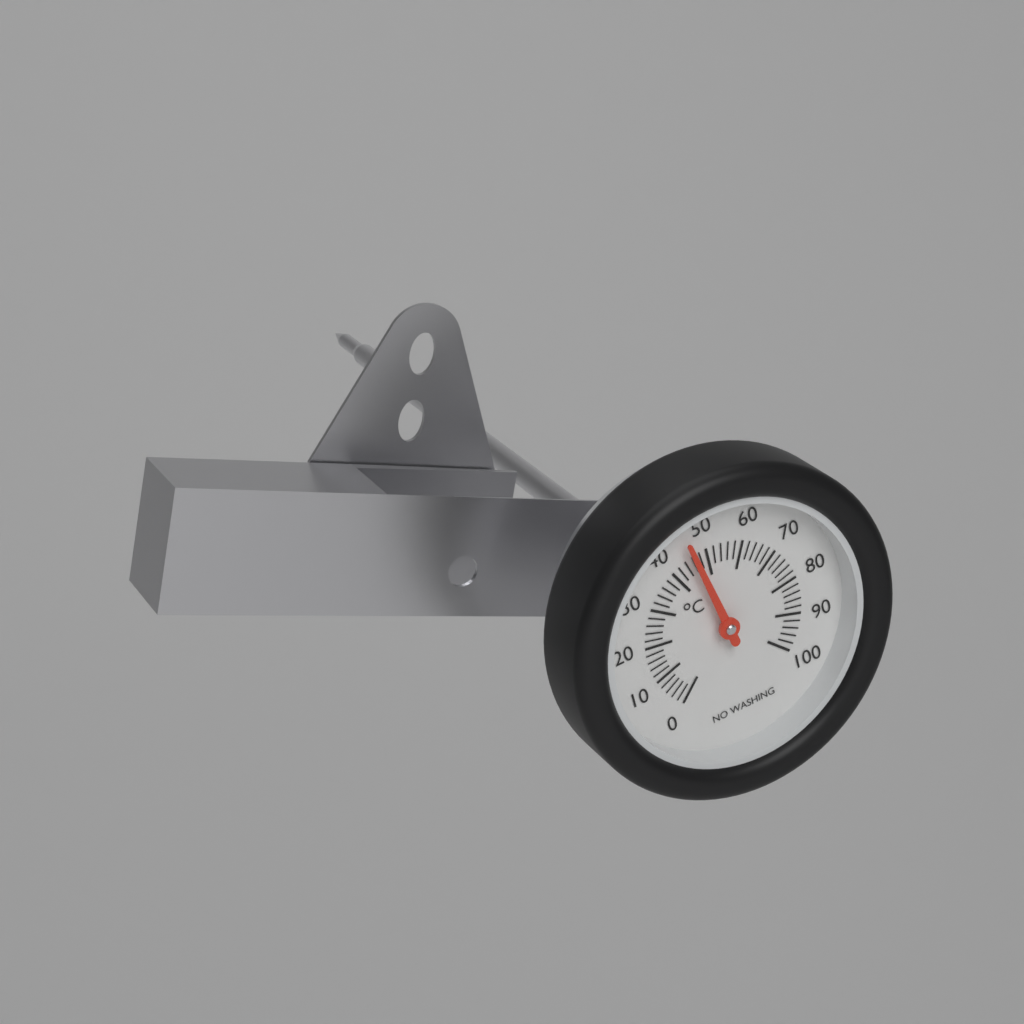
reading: 46 °C
